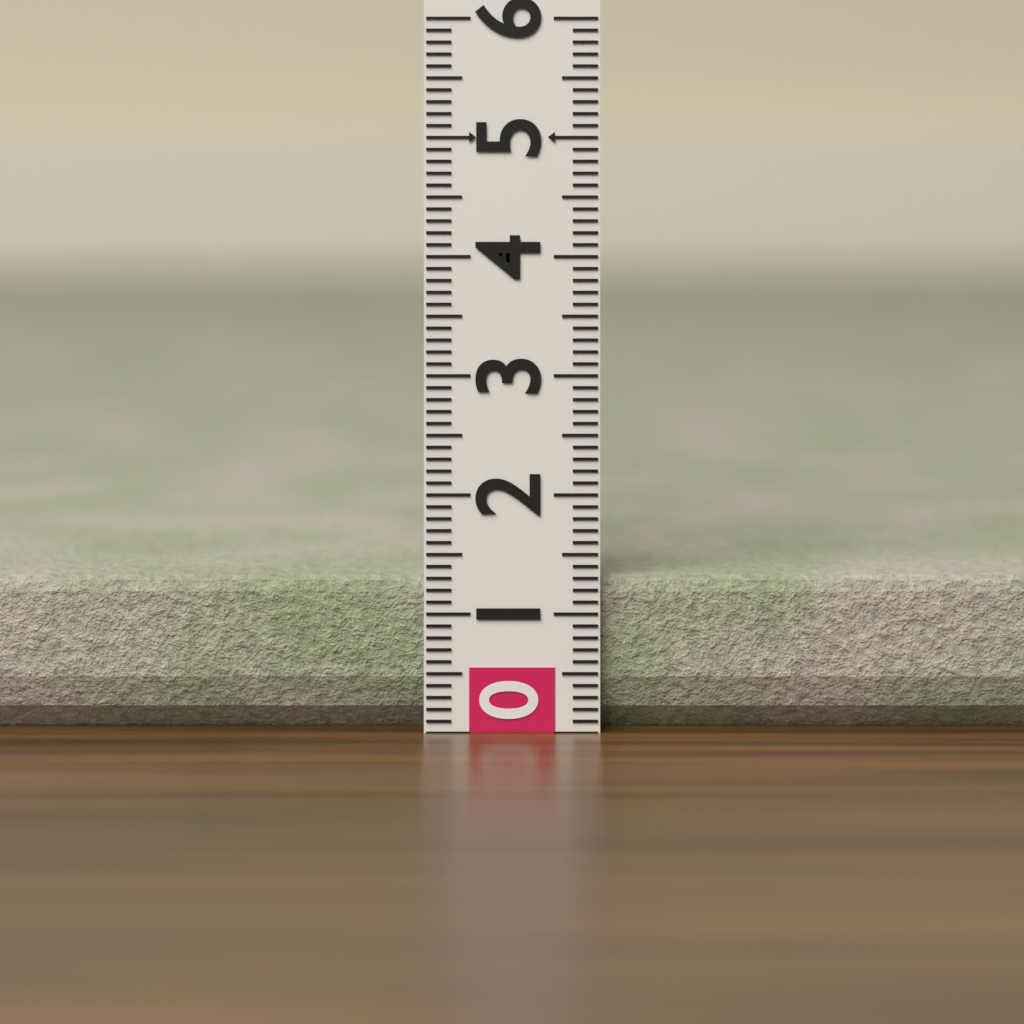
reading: 1.3 (no unit)
